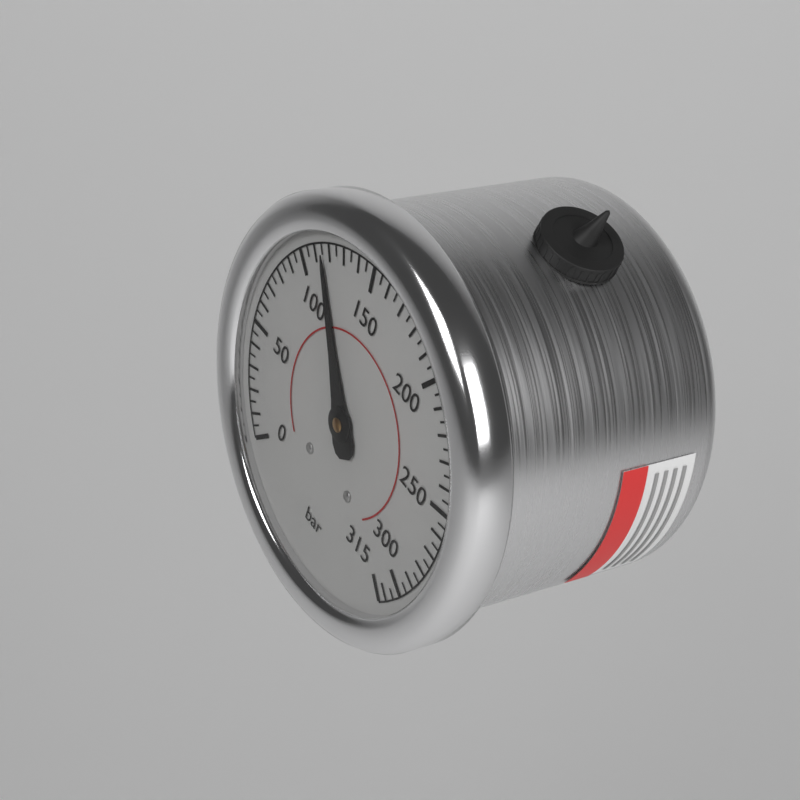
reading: 115 bar
